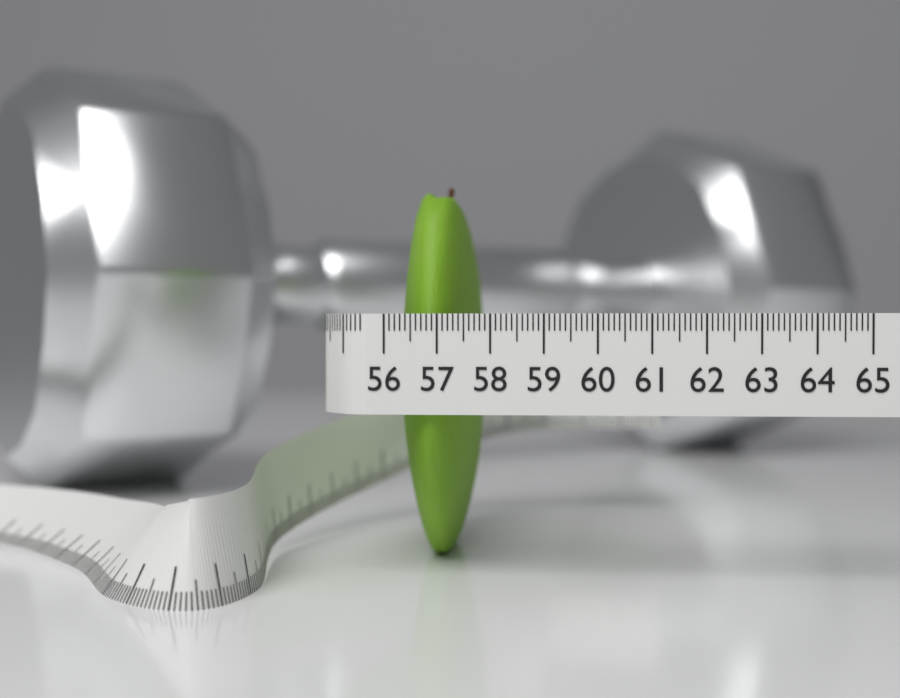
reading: 57.7 (no unit)
